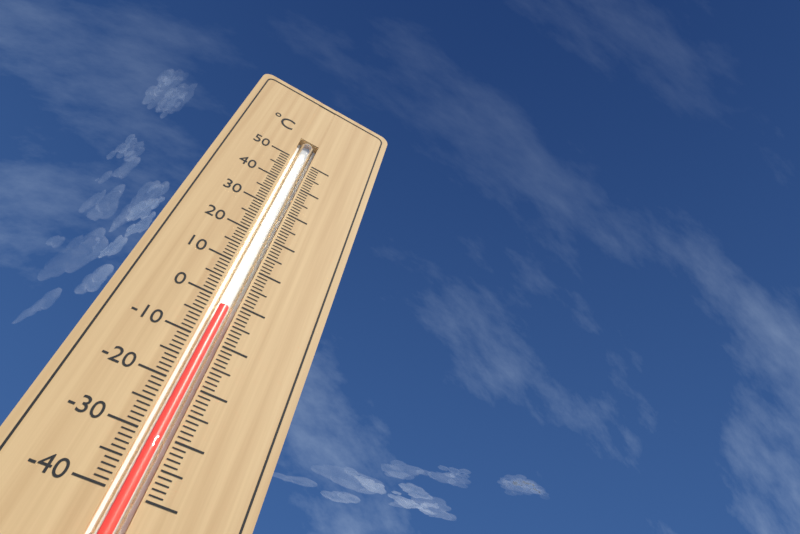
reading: -2 °C
